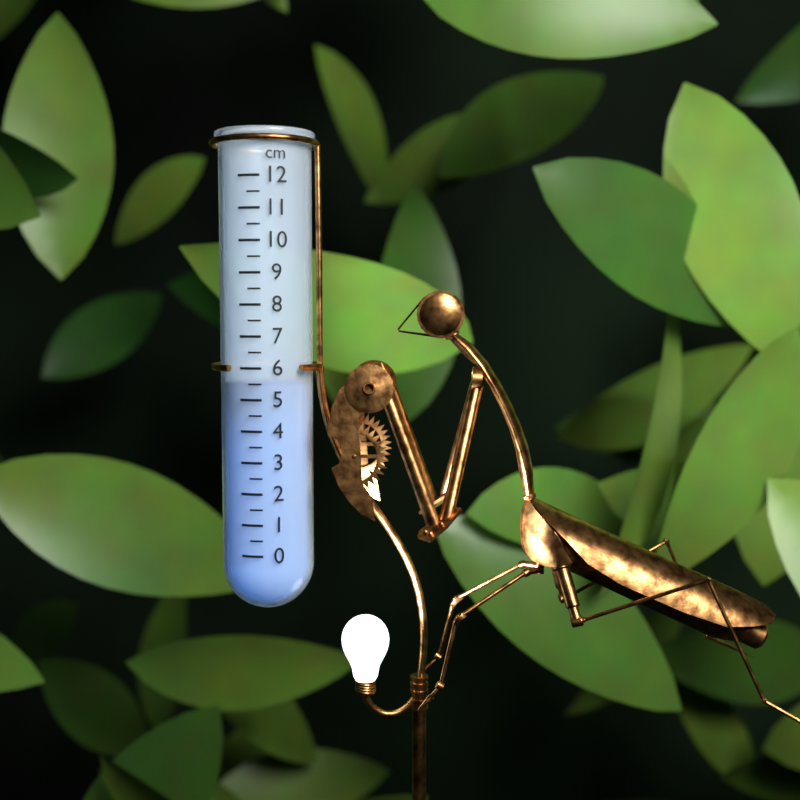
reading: 5.5 cm
